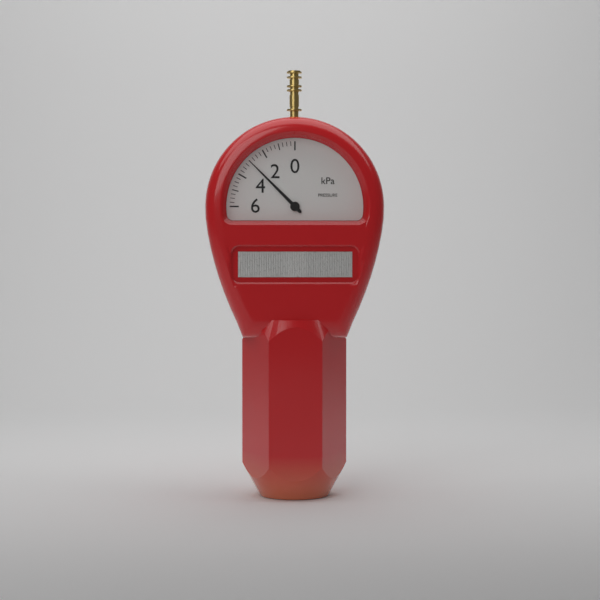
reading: 3.00 kPa
